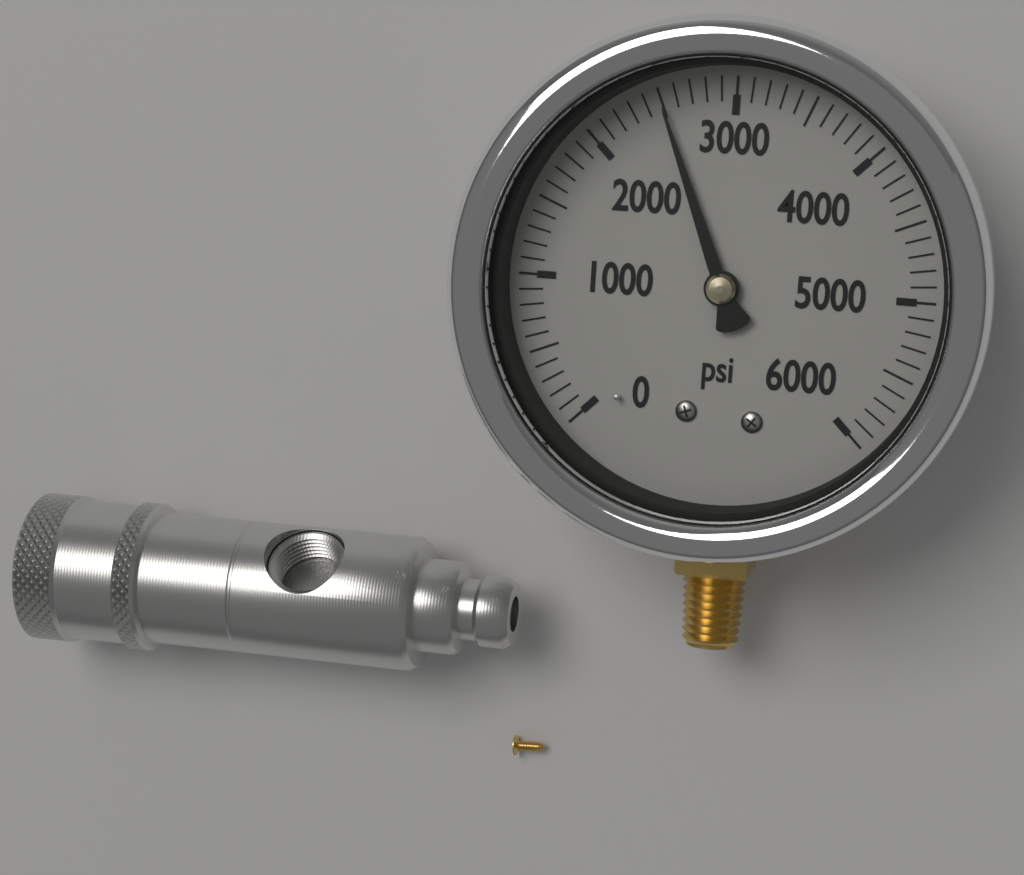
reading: 2500 psi
